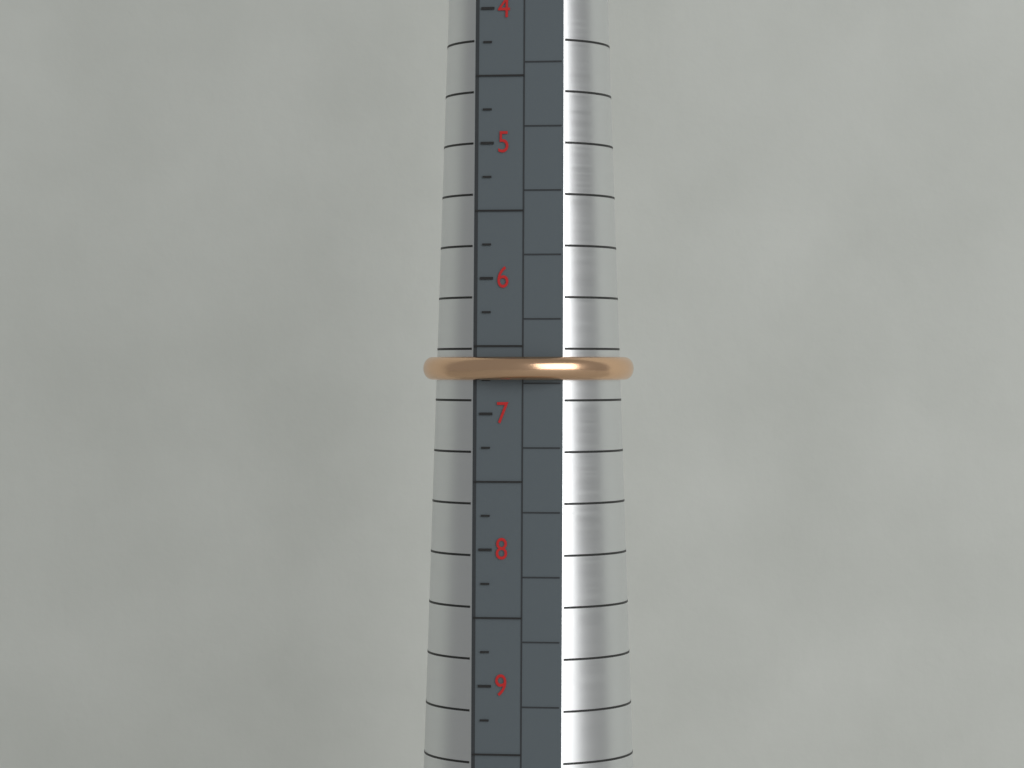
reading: 6.75 (no unit)
